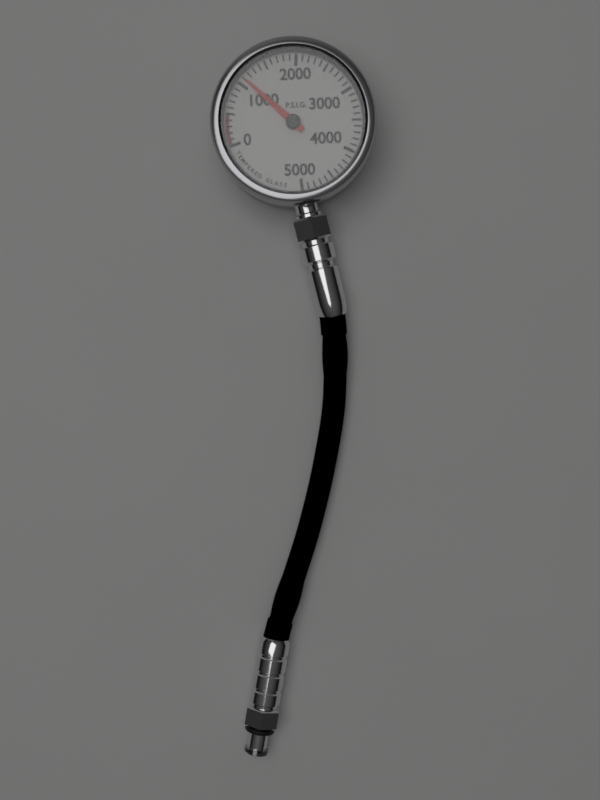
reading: 1100 psig
